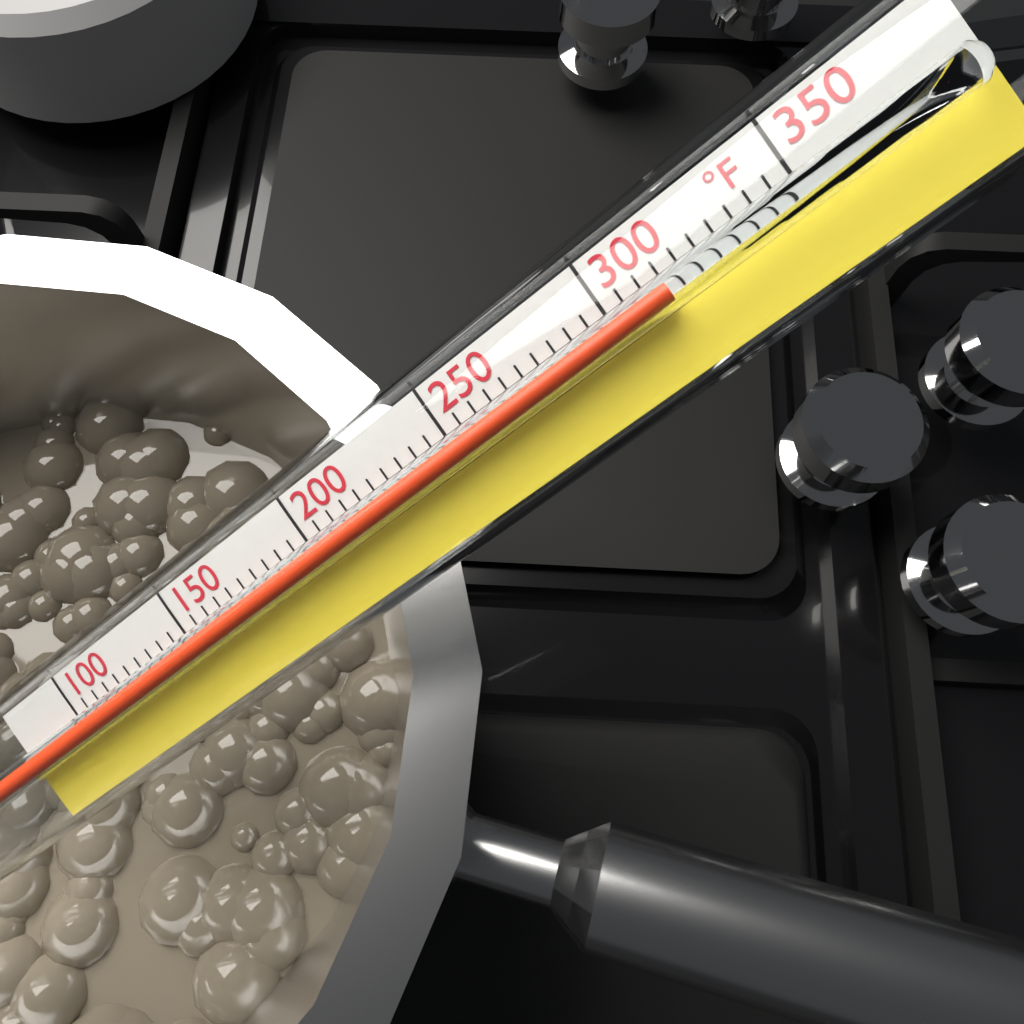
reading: 315 °F
